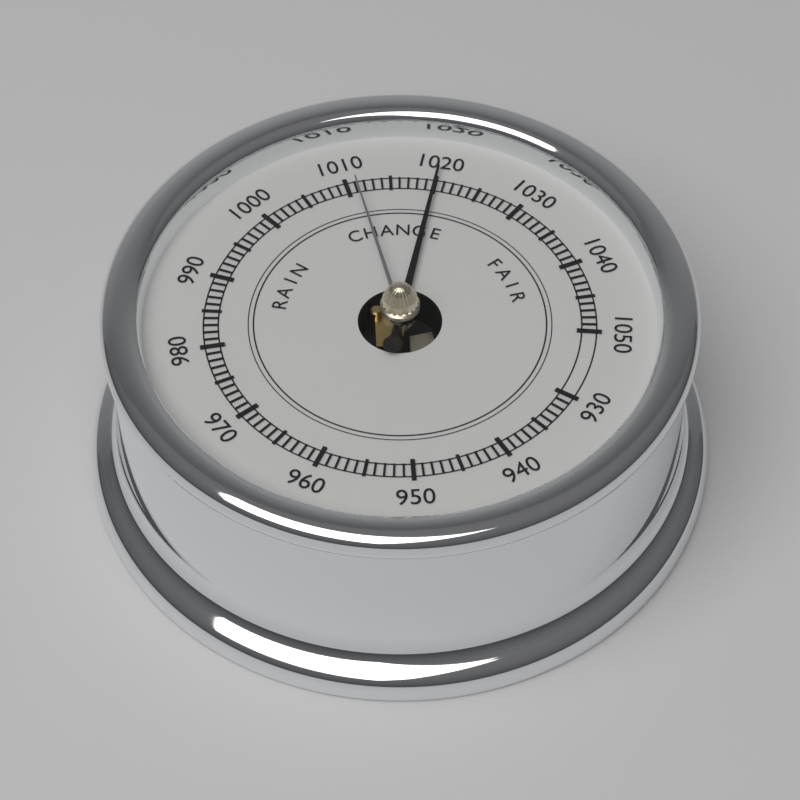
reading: 1020 (no unit)
